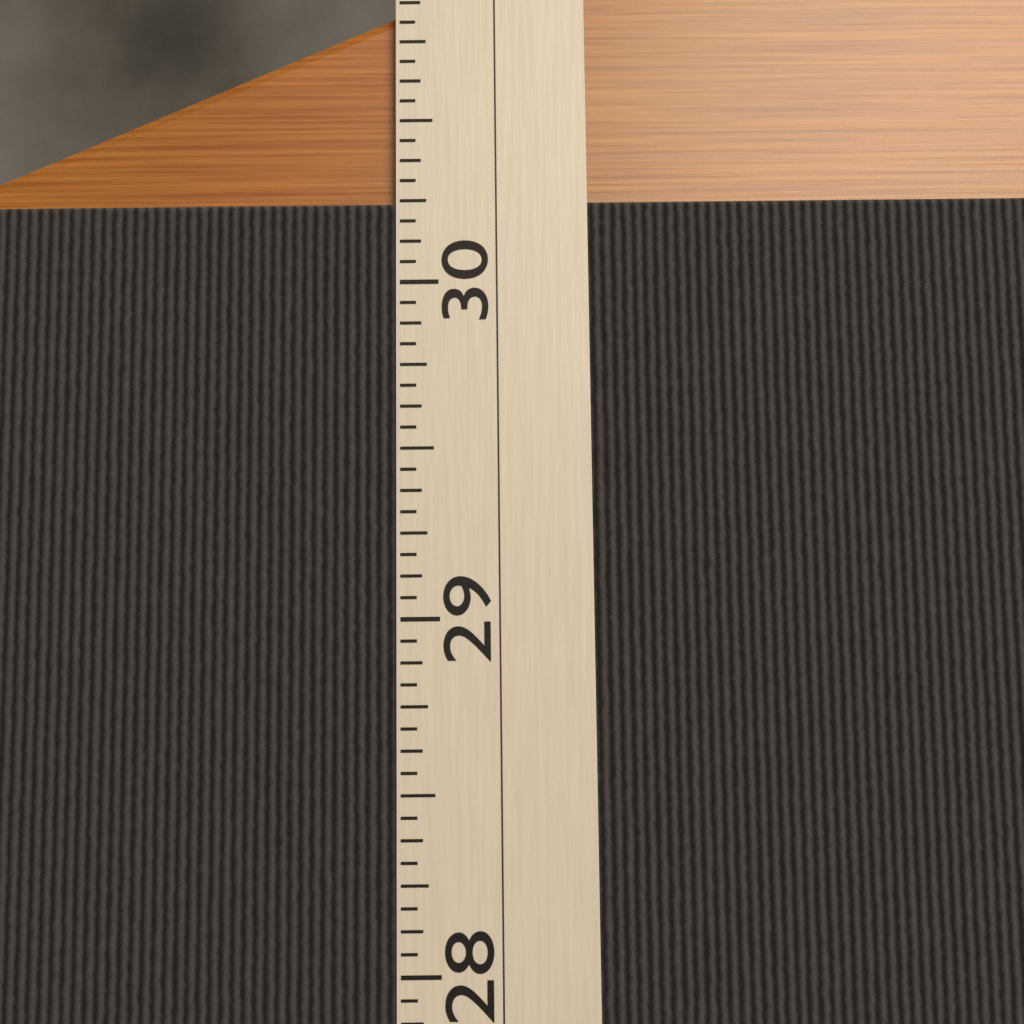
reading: 30.2500 (no unit)
